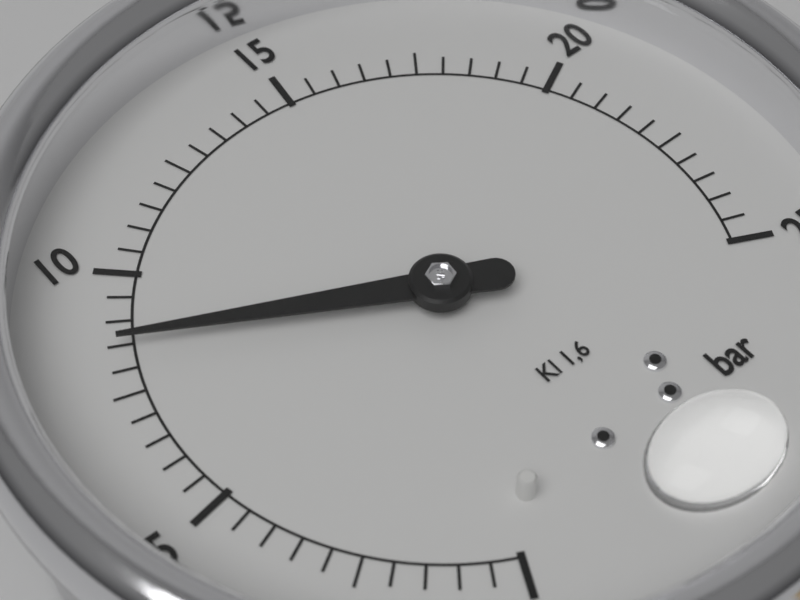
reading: 8.5 bar
